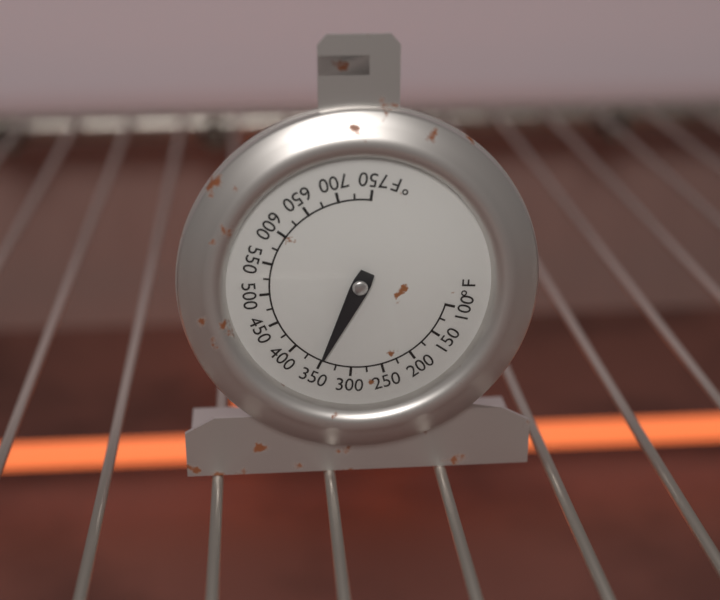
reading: 350 °F
